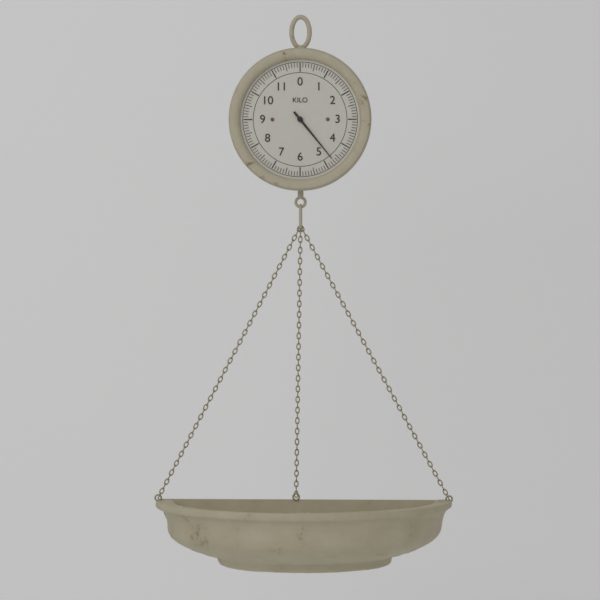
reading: 4.7 kg
